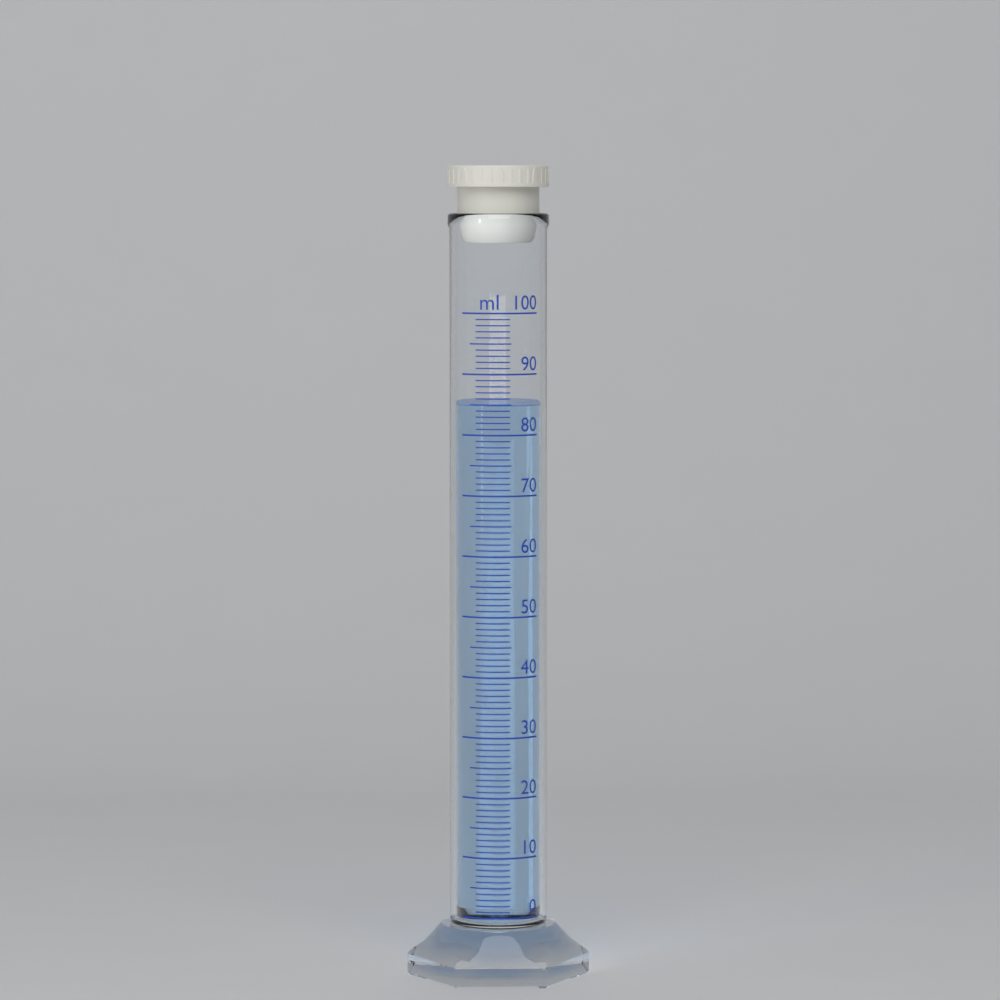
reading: 85 ml
